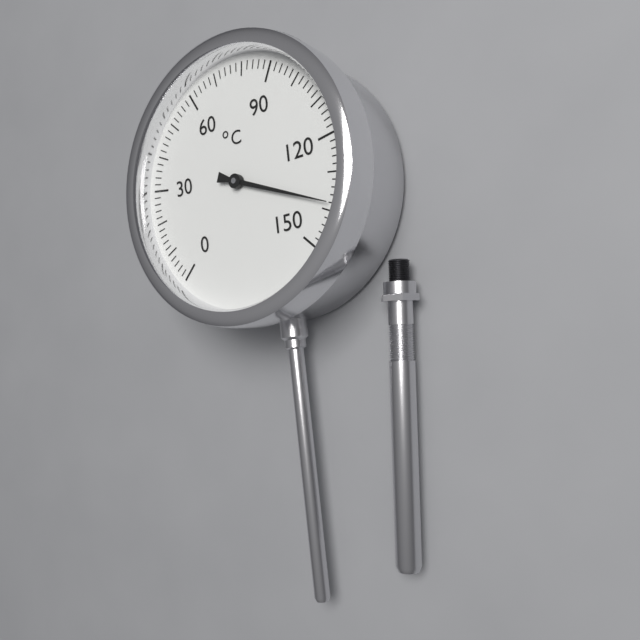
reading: 138 °C
